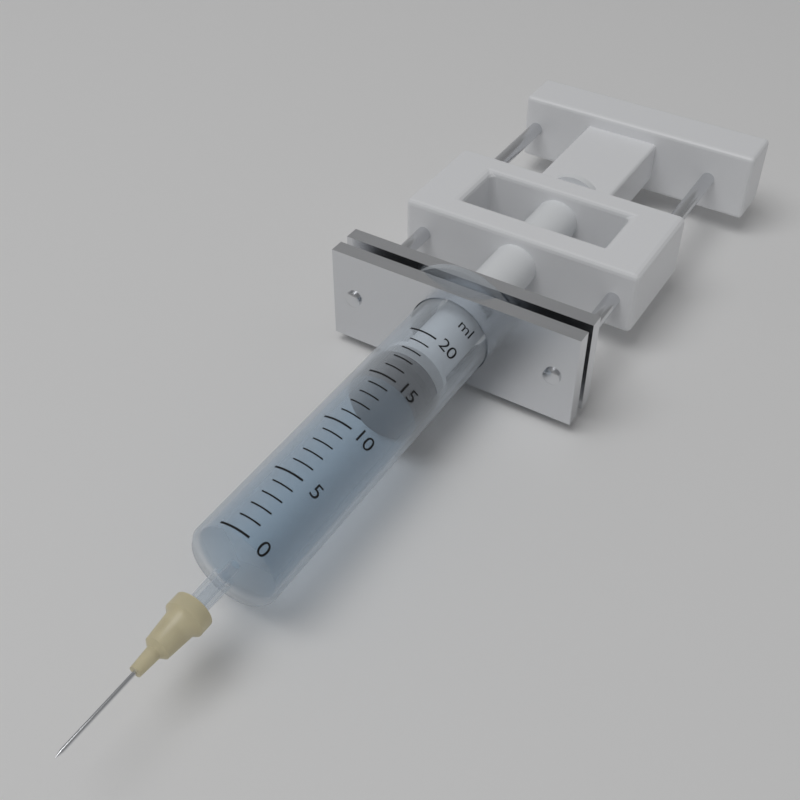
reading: 15 ml
